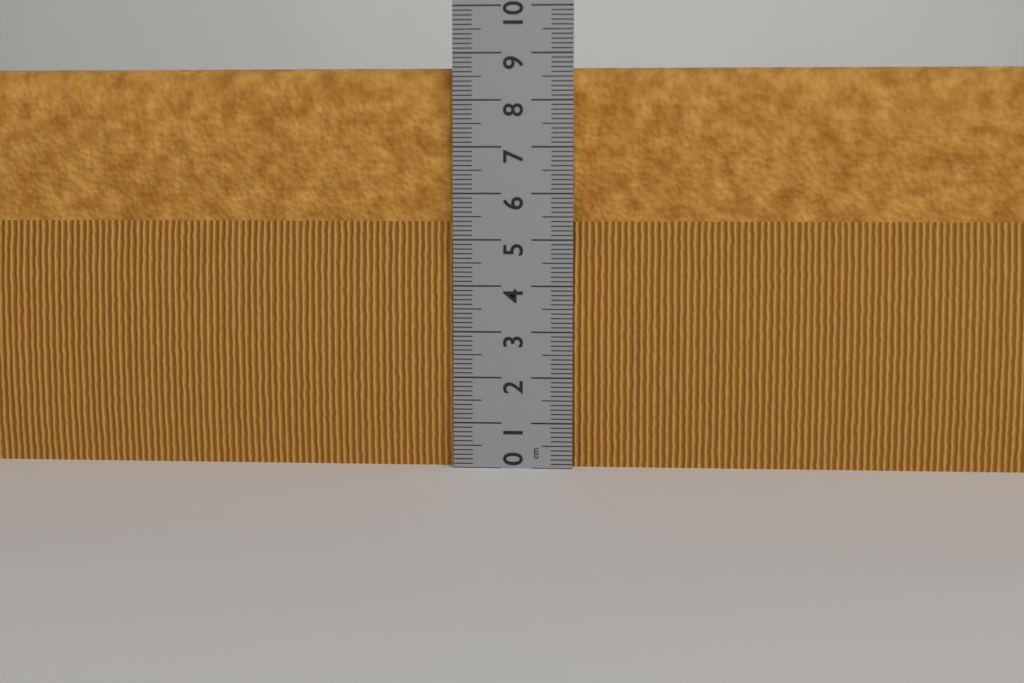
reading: 8.7 cm
